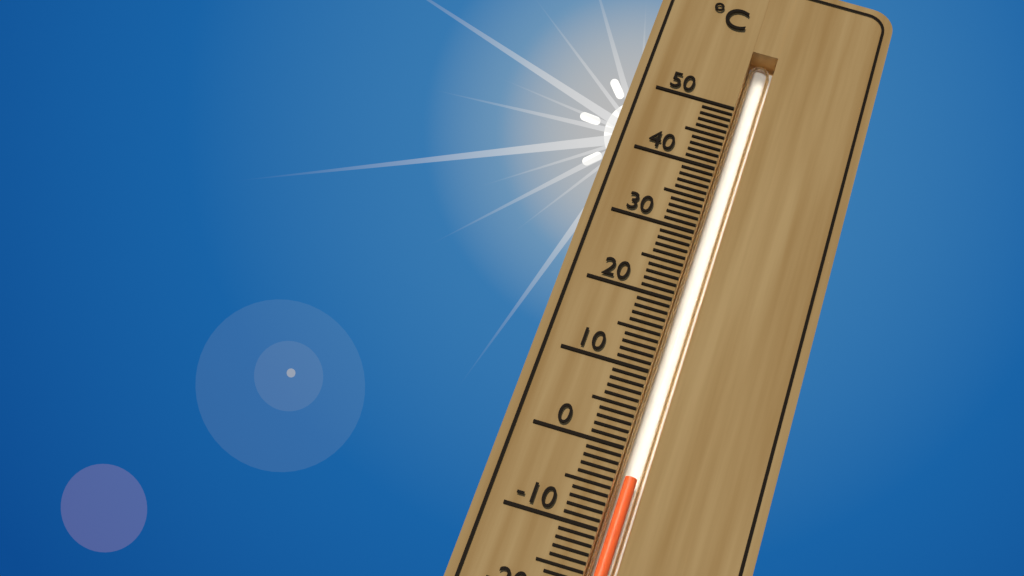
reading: -3 °C
